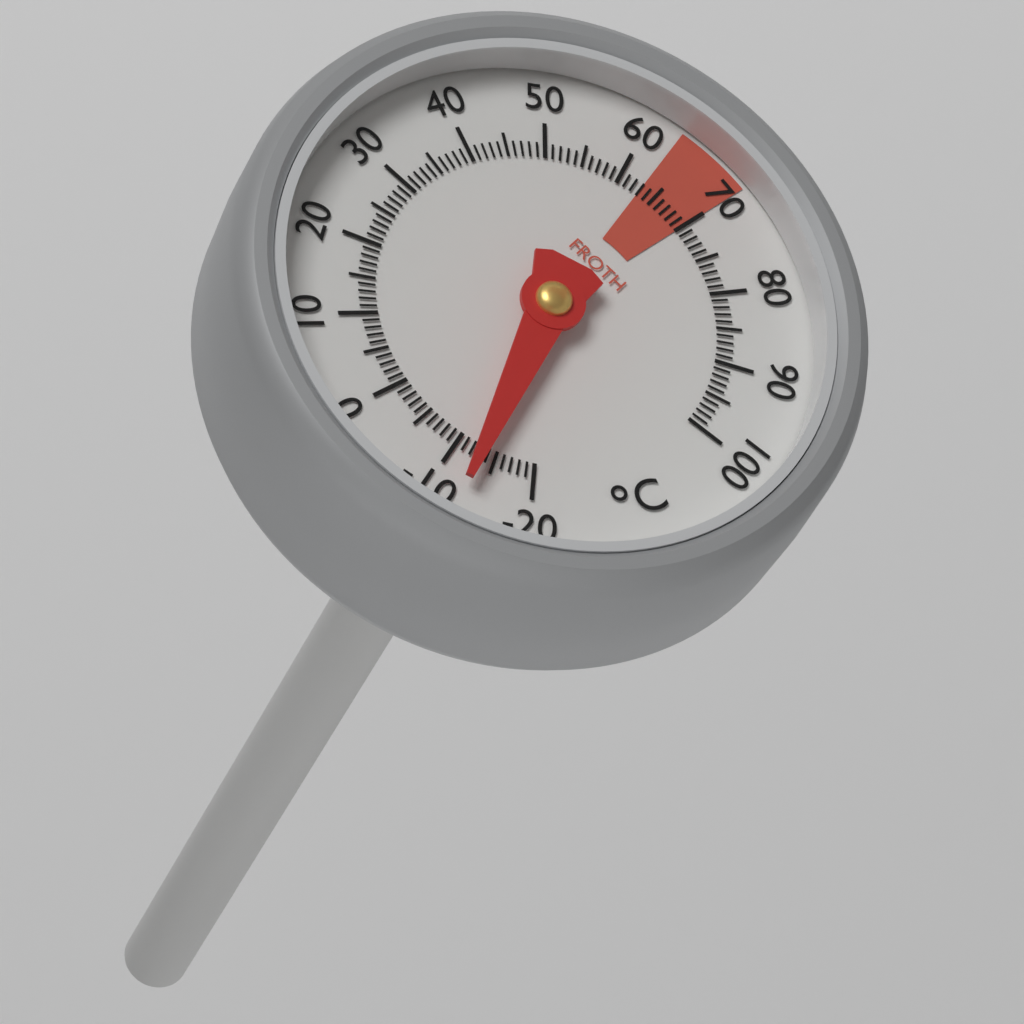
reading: -13 °C
